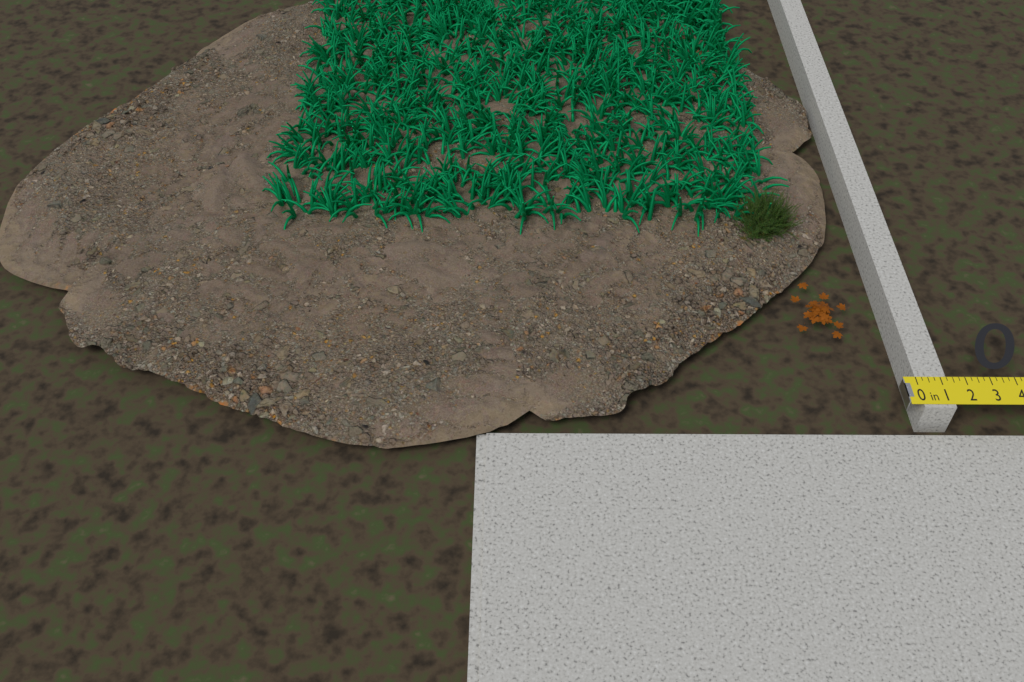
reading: 1.25 in
